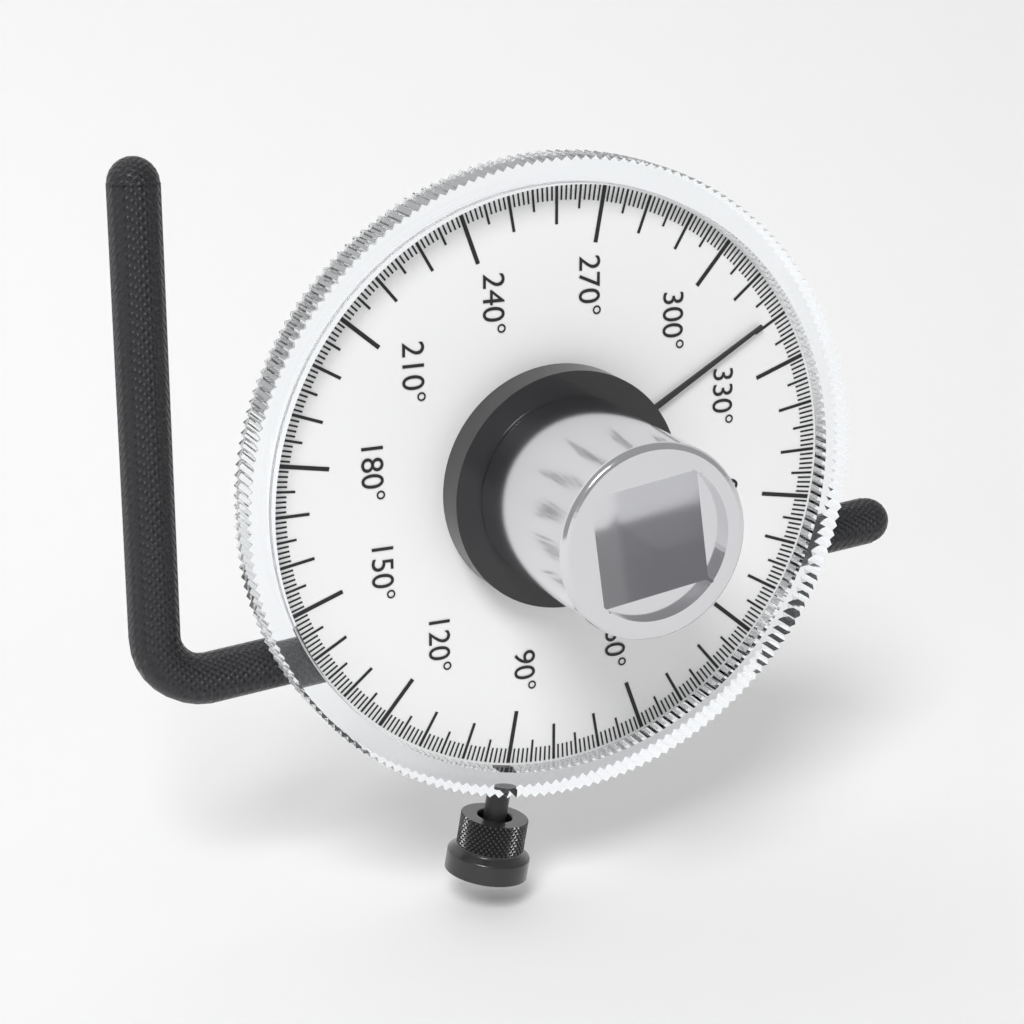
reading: 319 °
